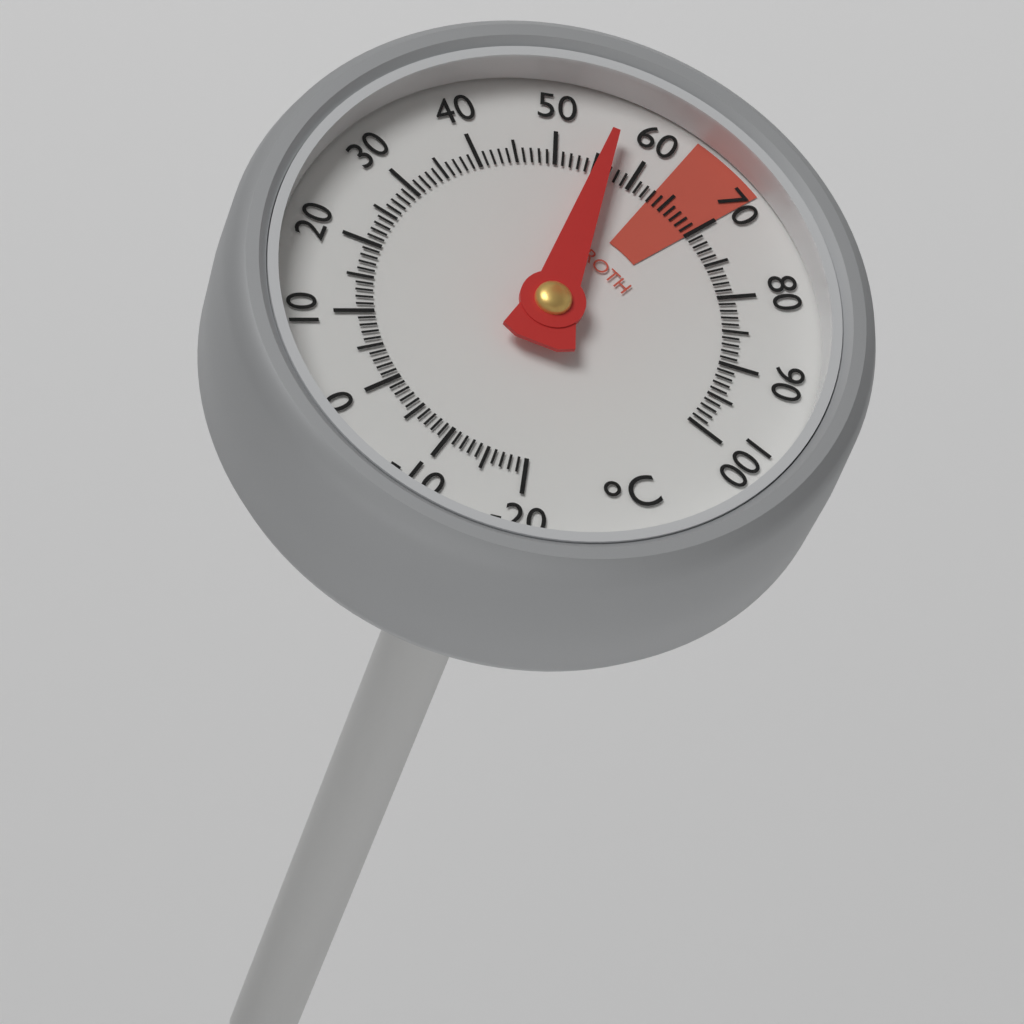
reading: 56 °C
